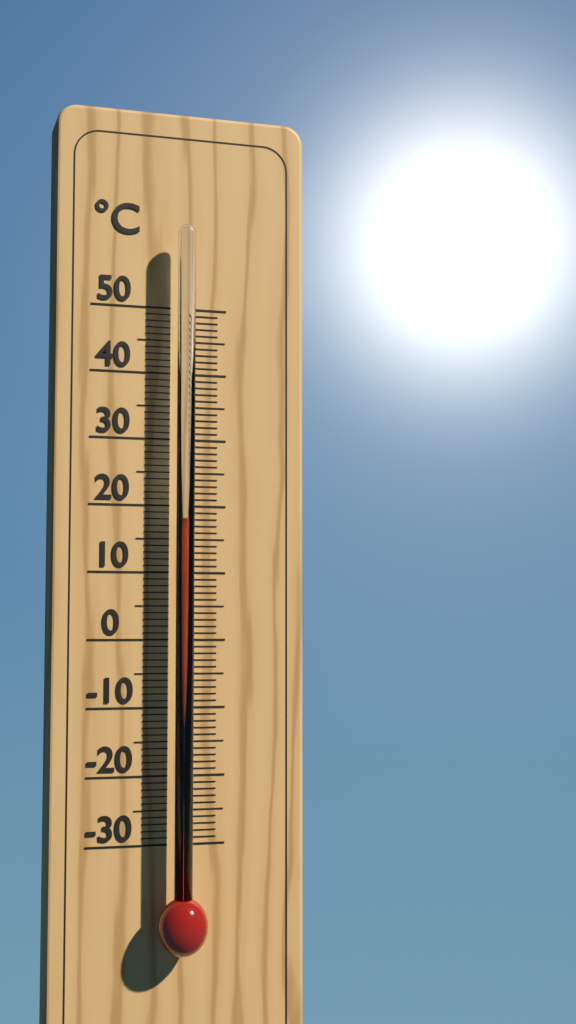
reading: 18 °C
